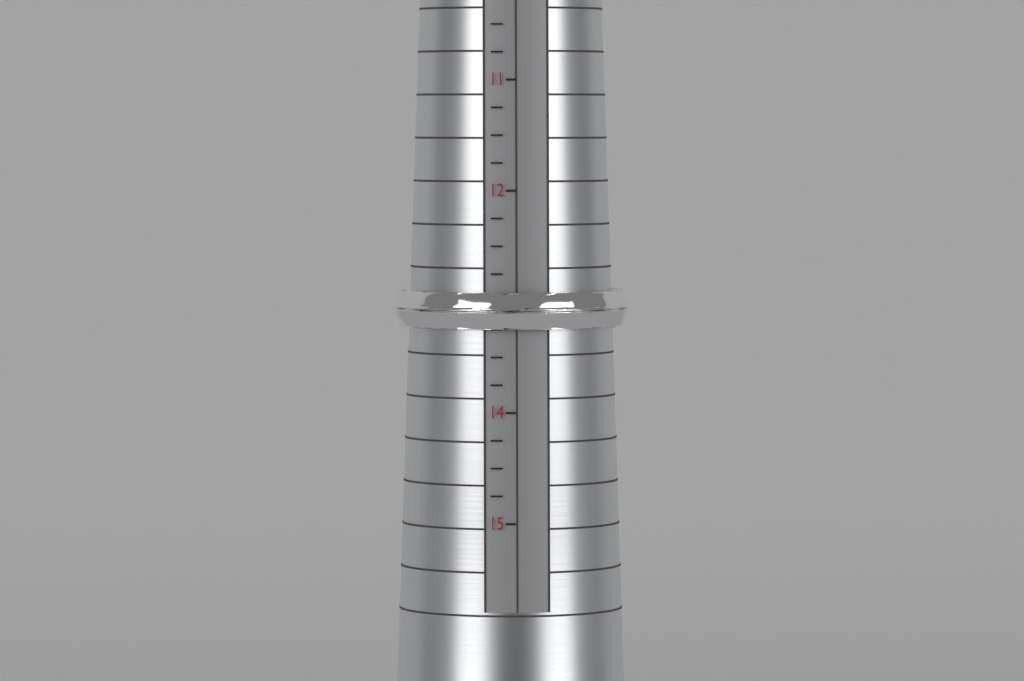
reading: 13.25 (no unit)
